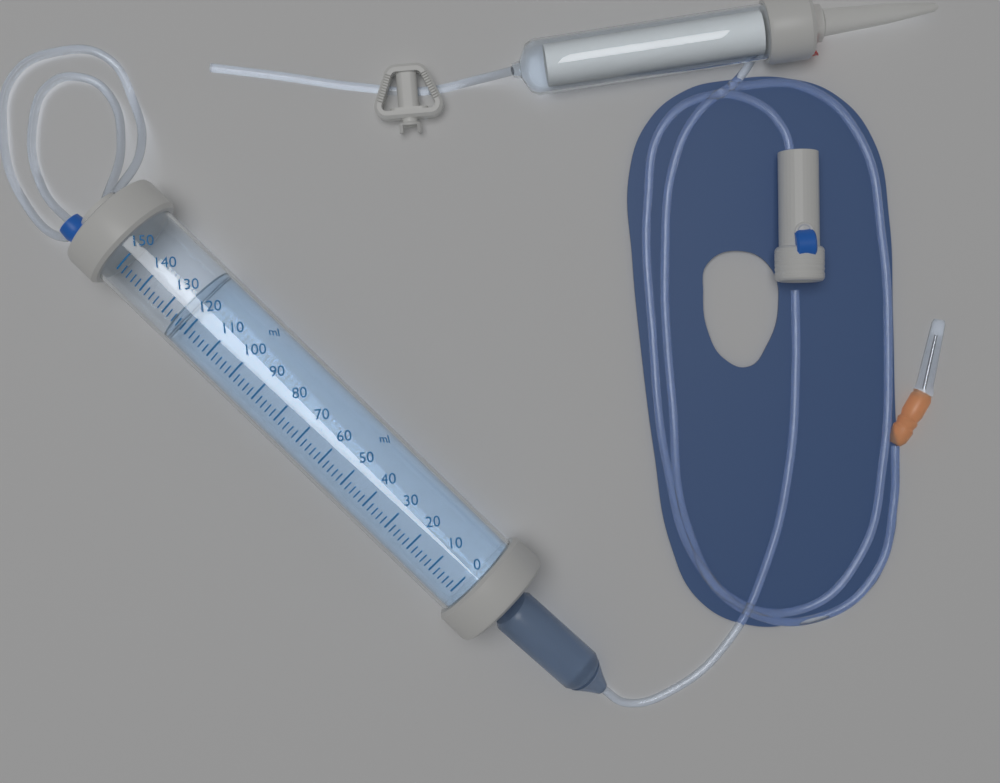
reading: 126 ml
